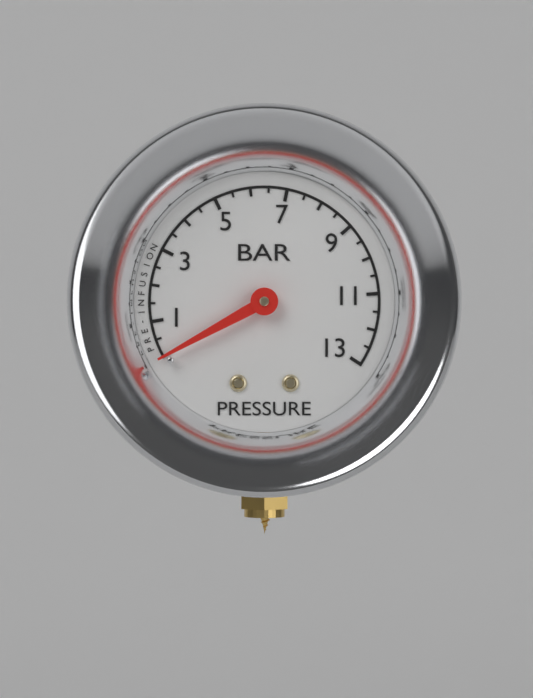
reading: 0.0 bar
